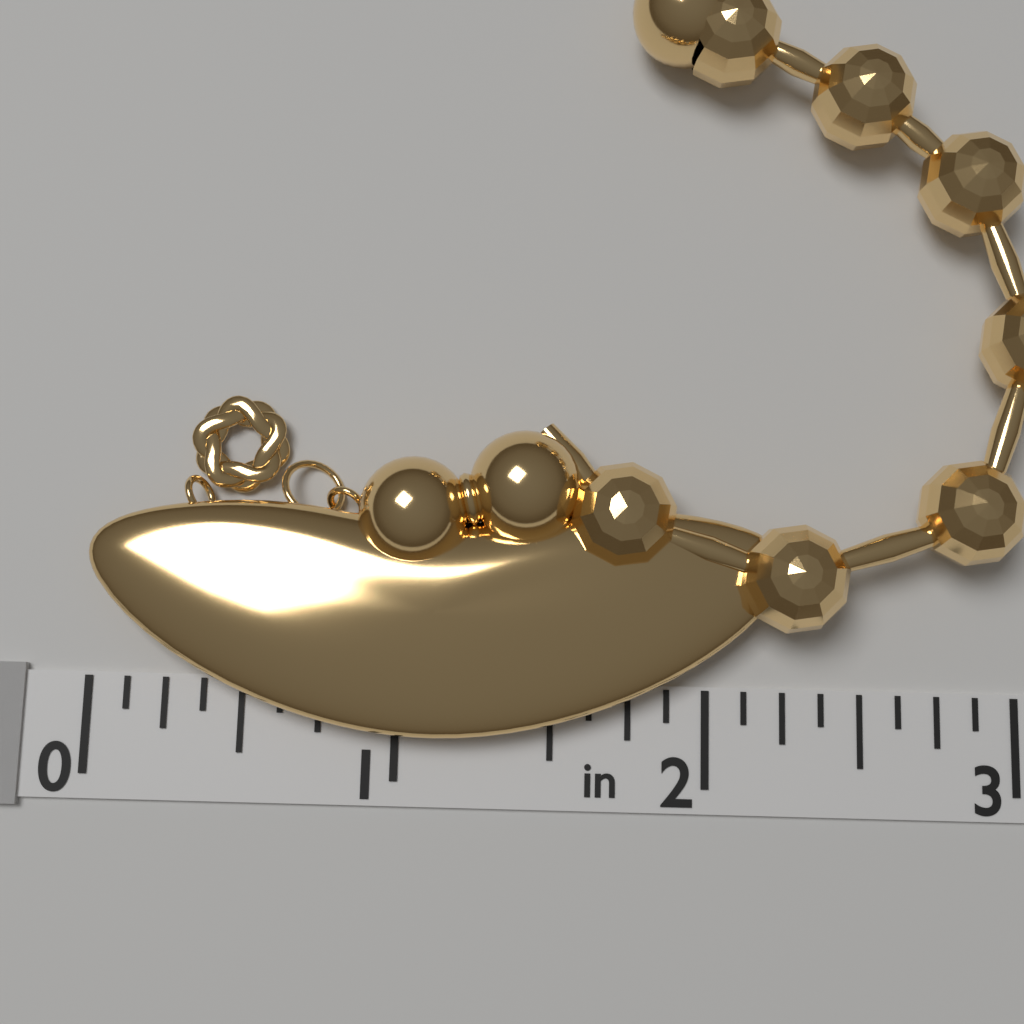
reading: 2.250 in
